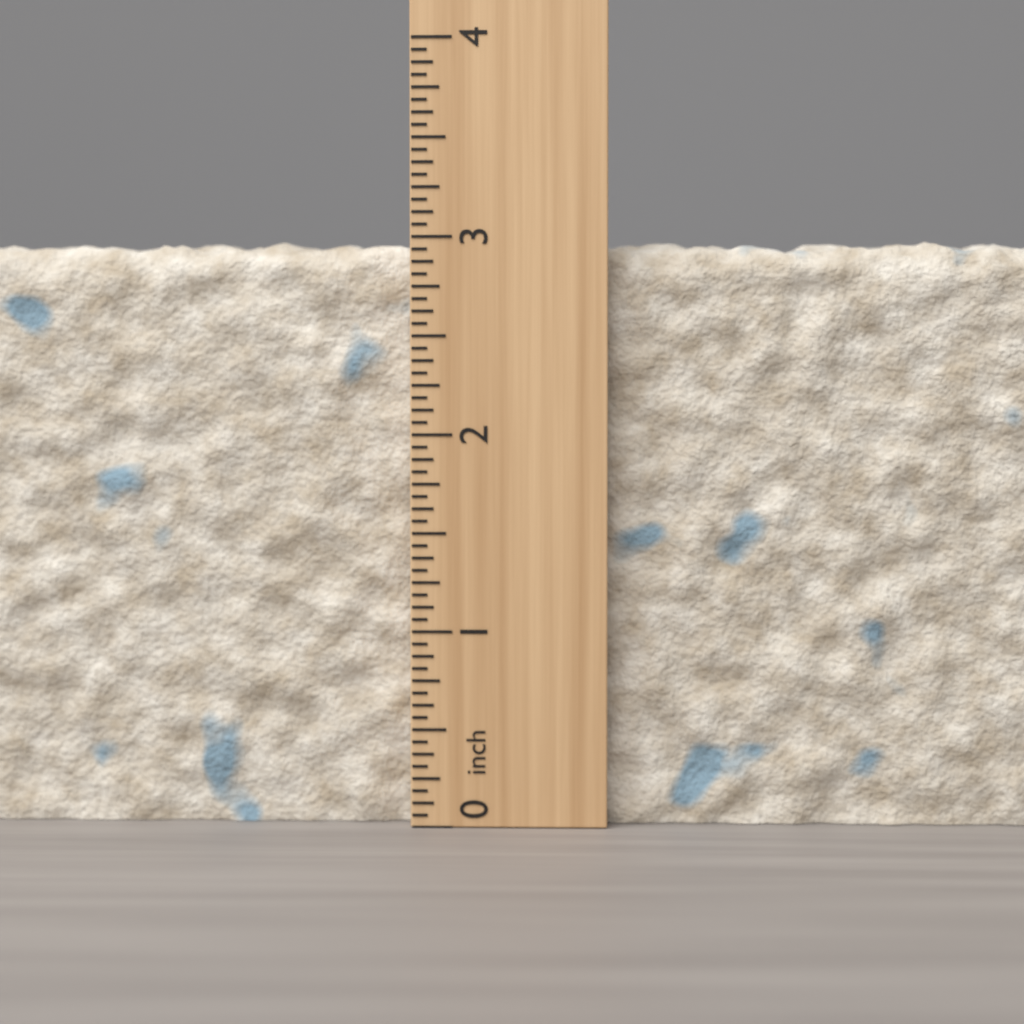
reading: 3.0000 inch
